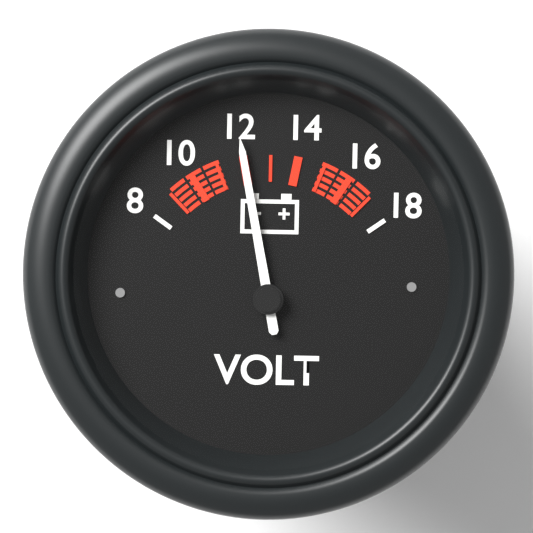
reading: 12 V
